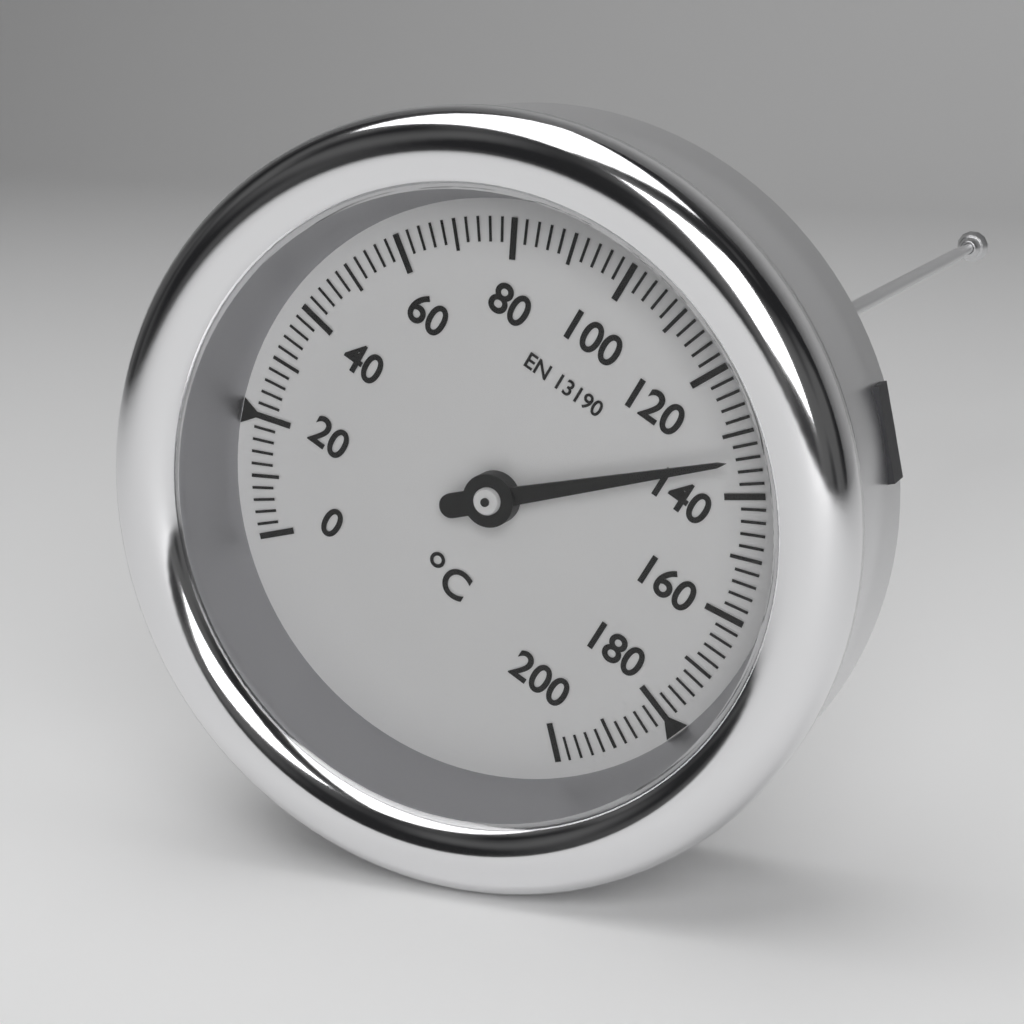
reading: 134 °C
